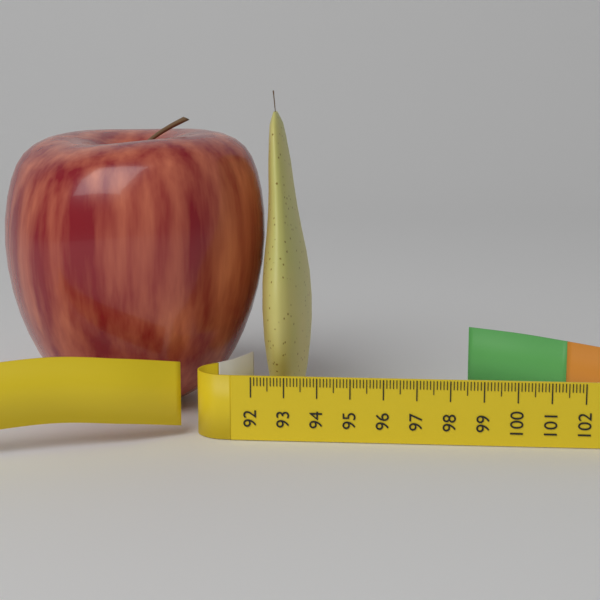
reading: 93.5 (no unit)
